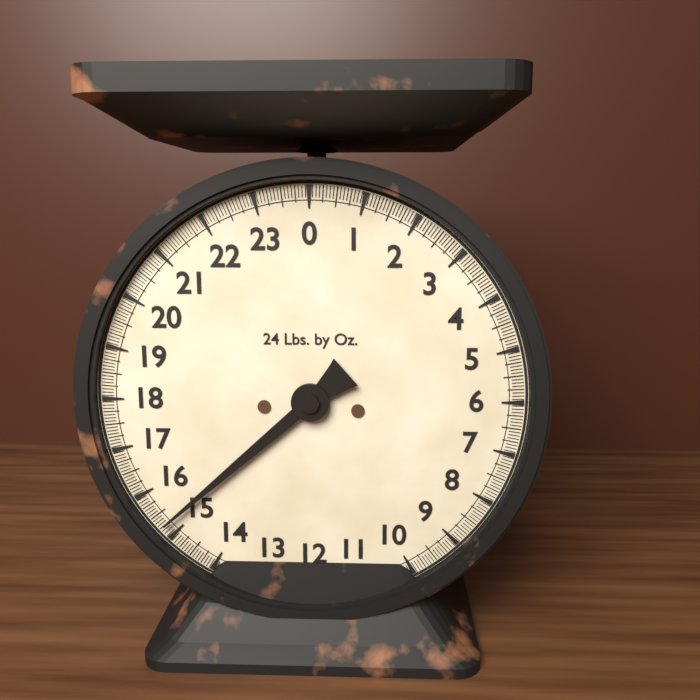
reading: 15.2500 lb
